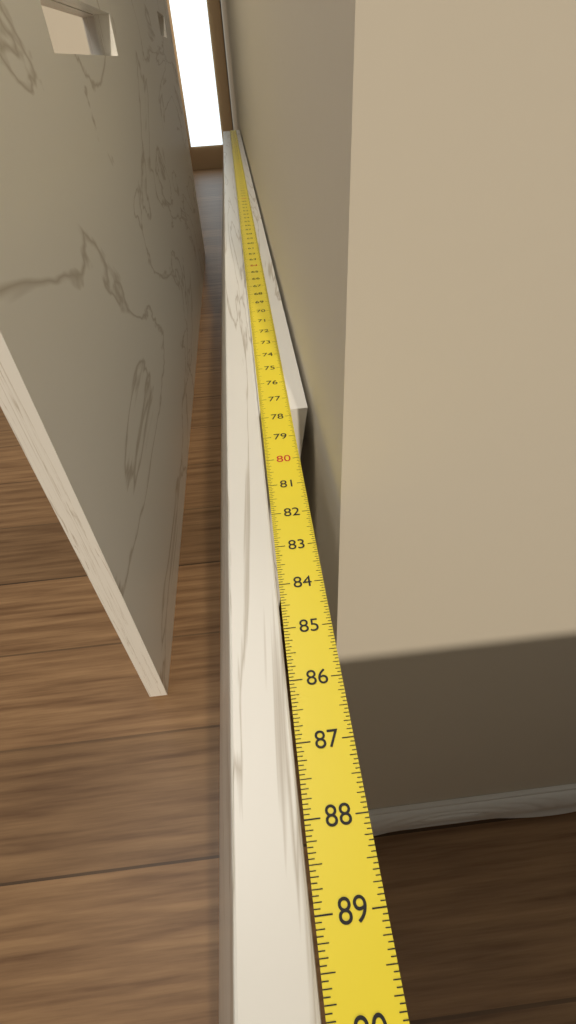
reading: 77.6250 in
